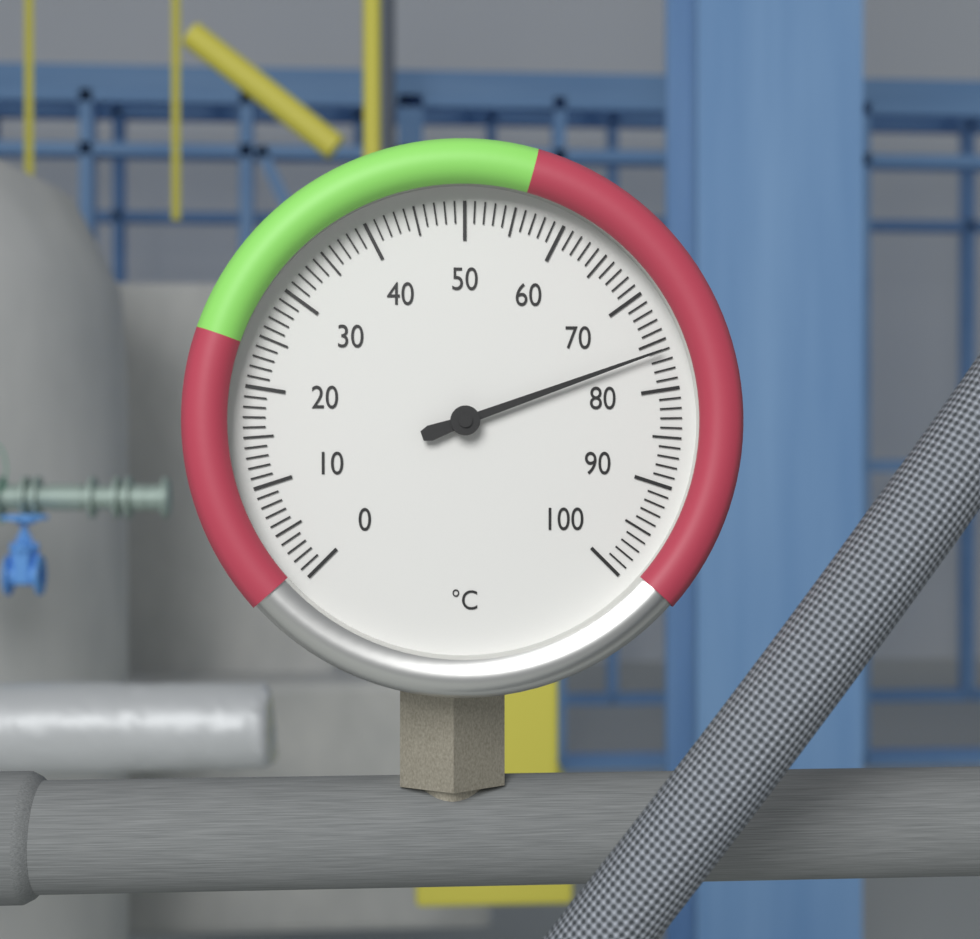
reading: 76 °C
